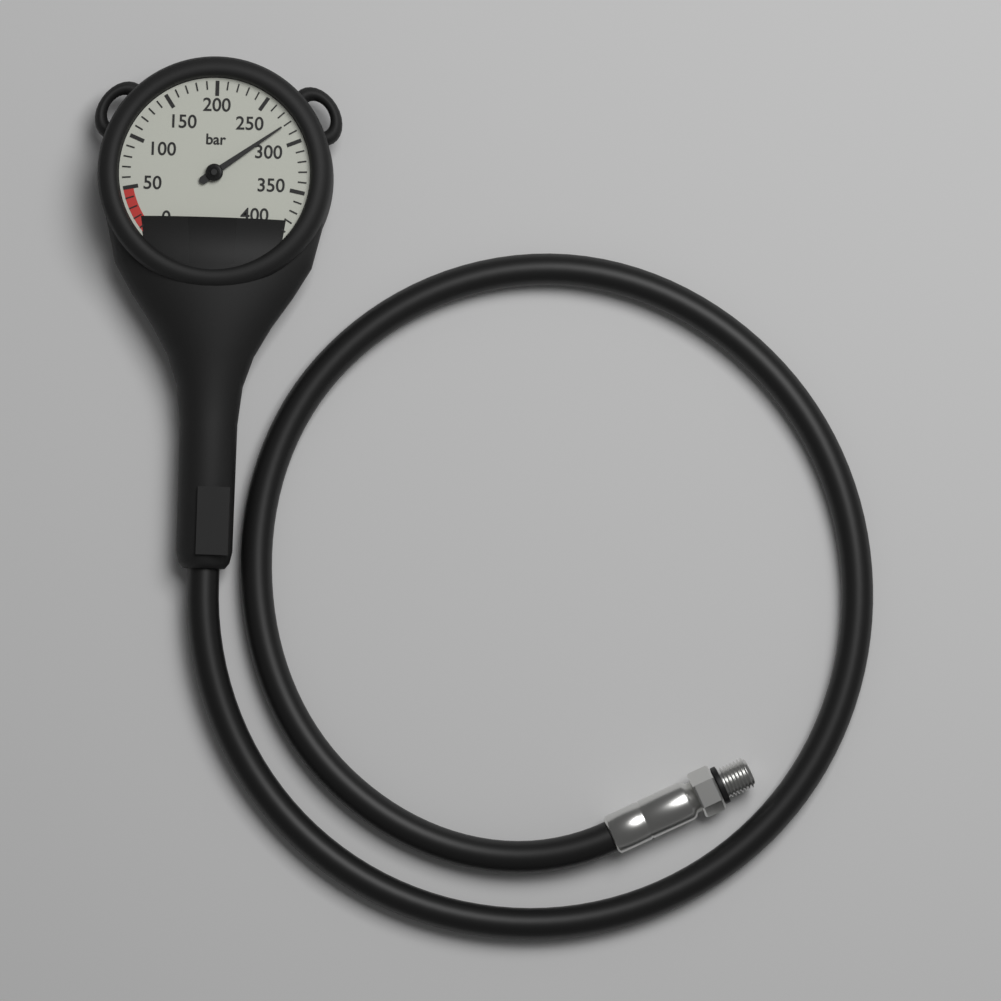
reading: 280 bar
